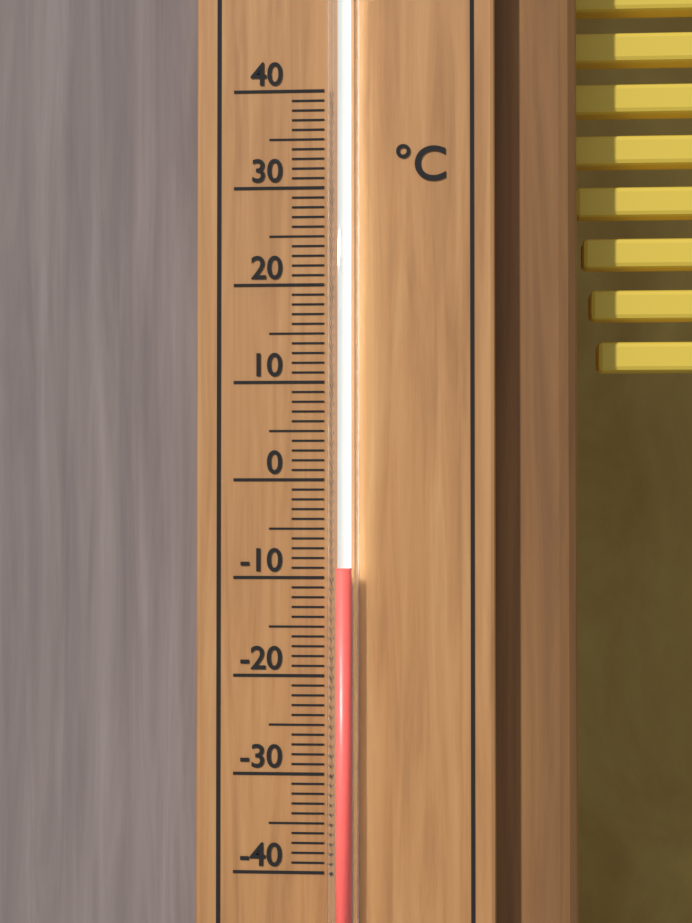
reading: -9 °C
